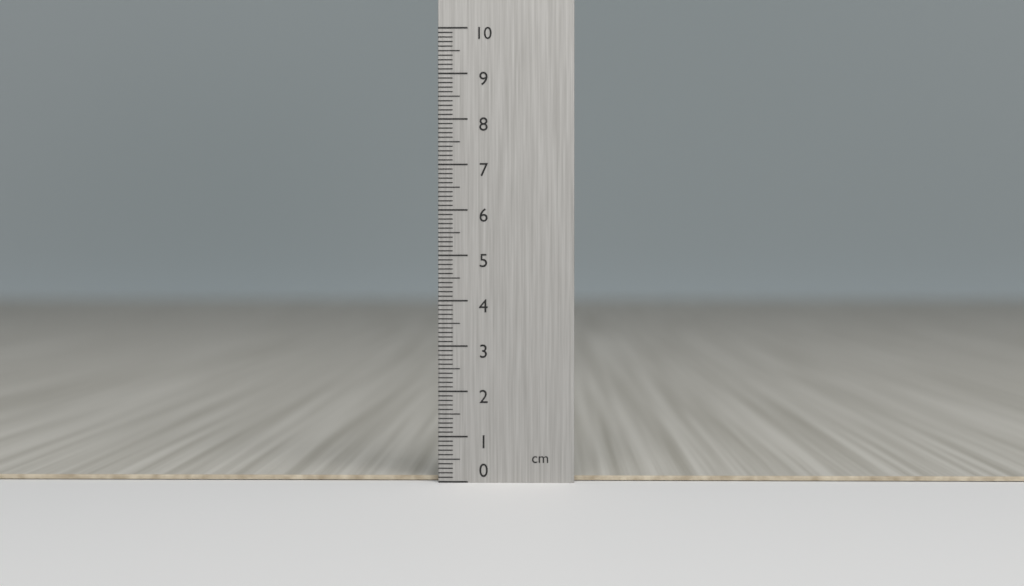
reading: 0.1 cm
